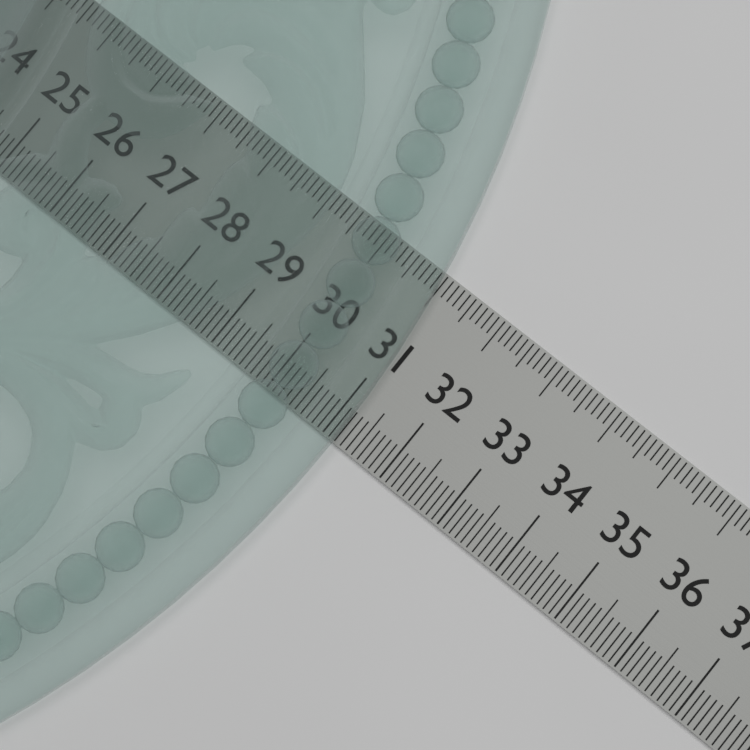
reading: 31.2 (no unit)
